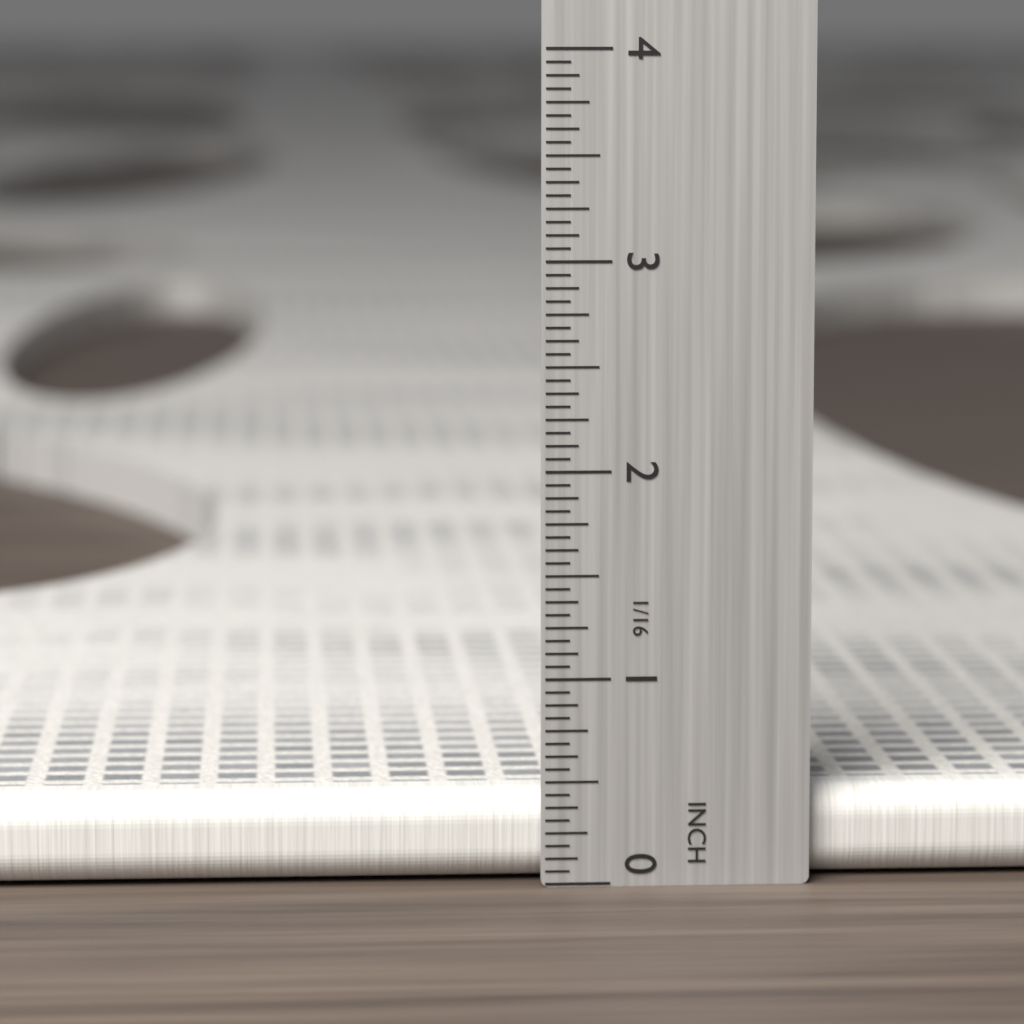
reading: 0.4375 in
